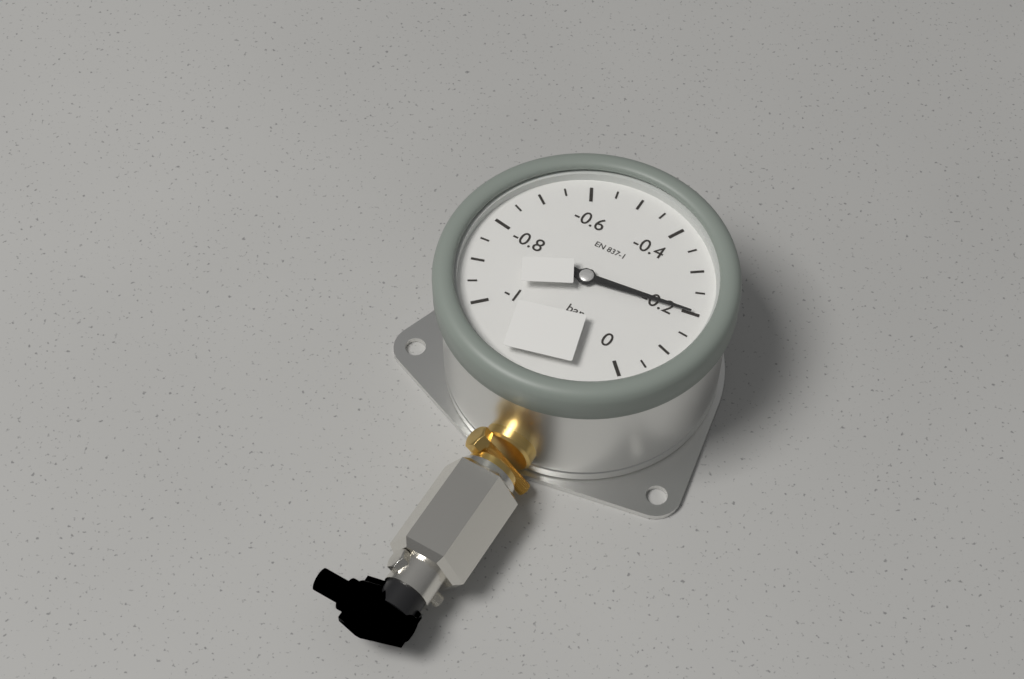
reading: -0.20 bar
